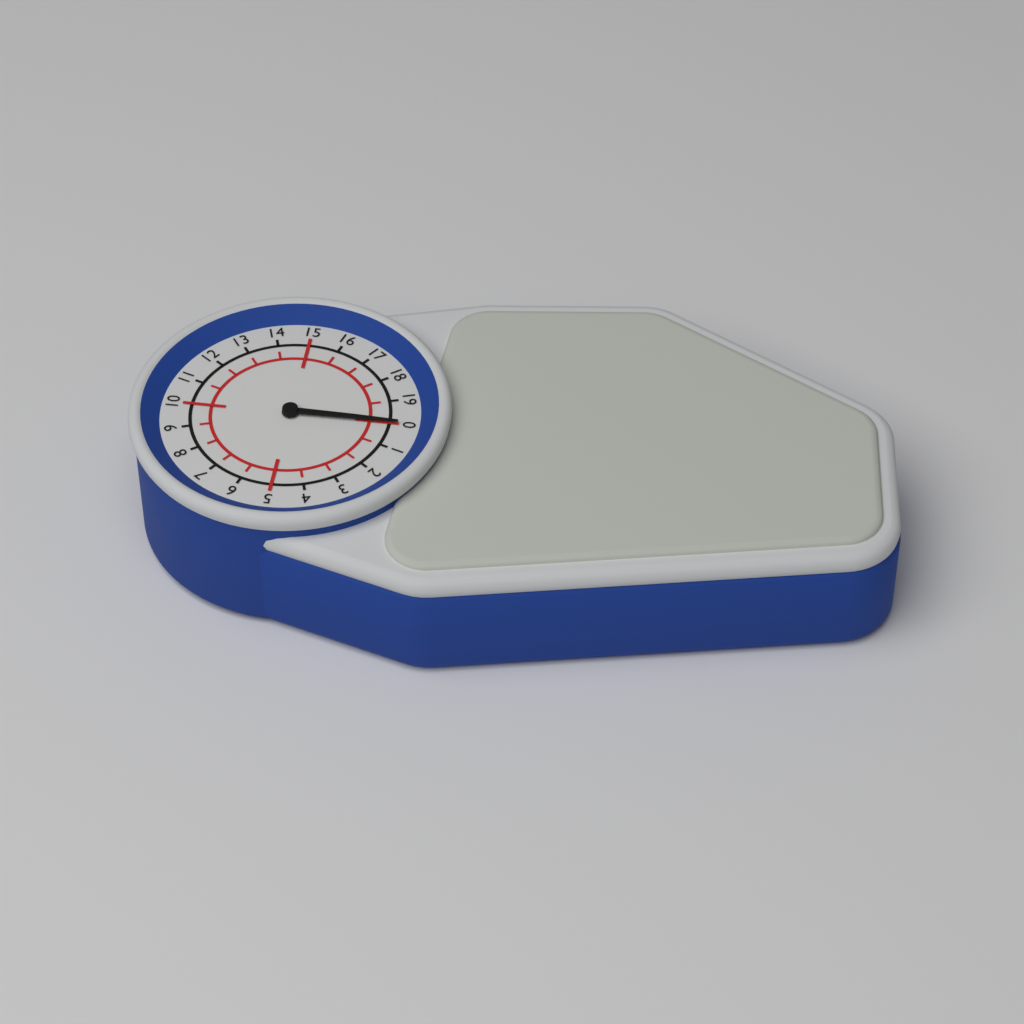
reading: 0 (no unit)
